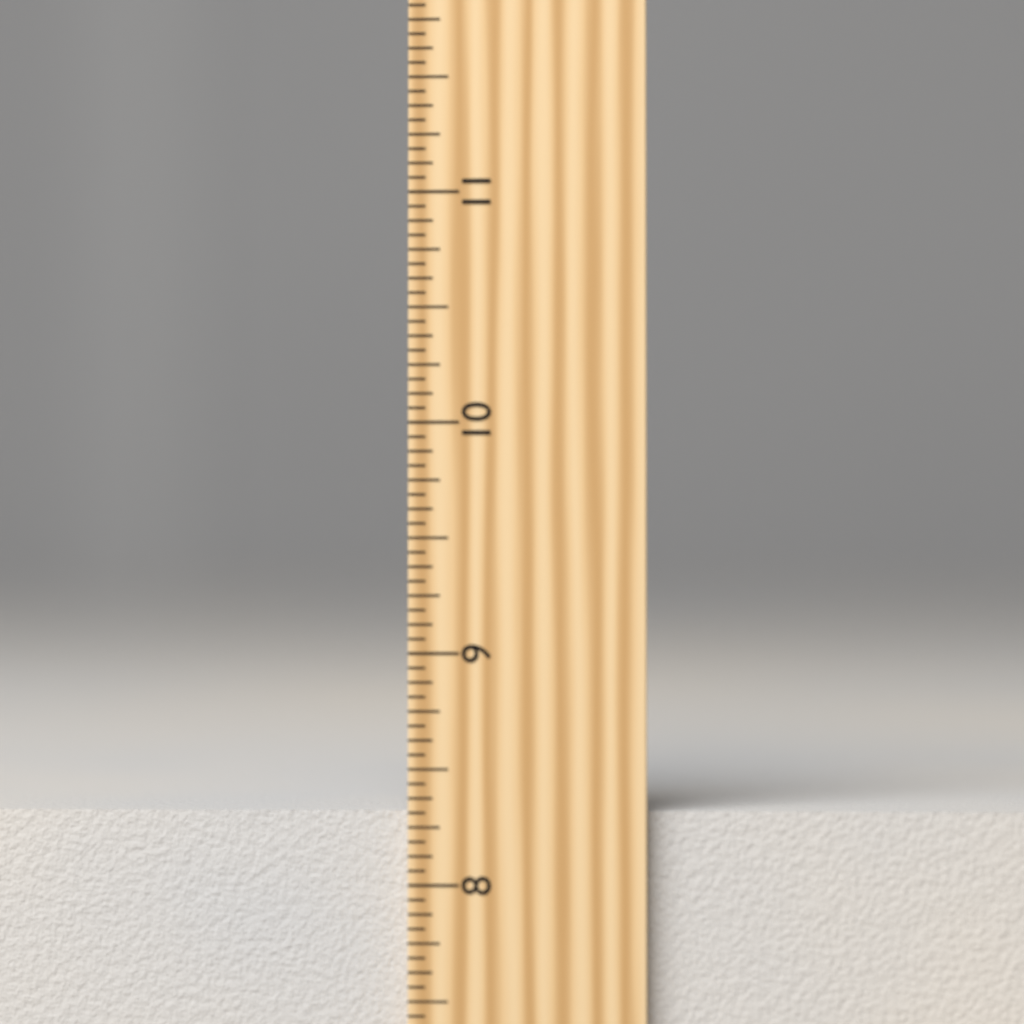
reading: 8.3125 inch
